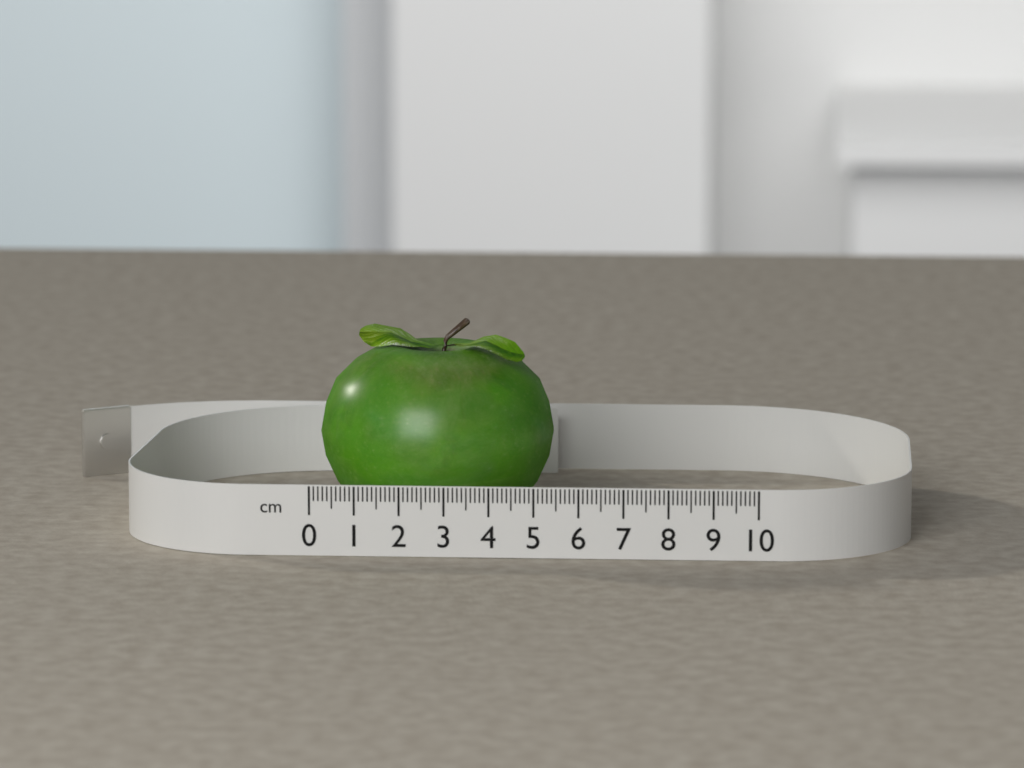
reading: 5.3 cm
